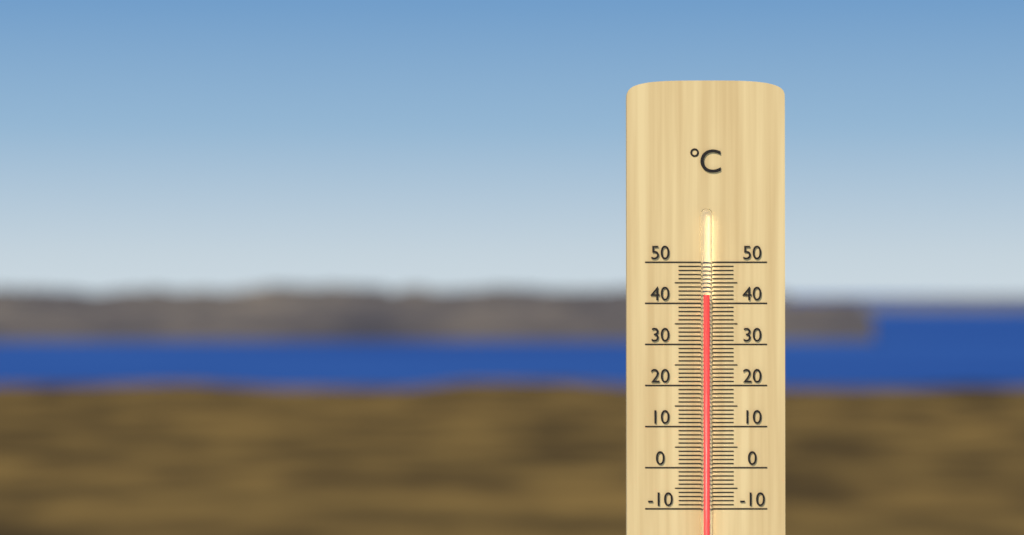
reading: 42 °C
